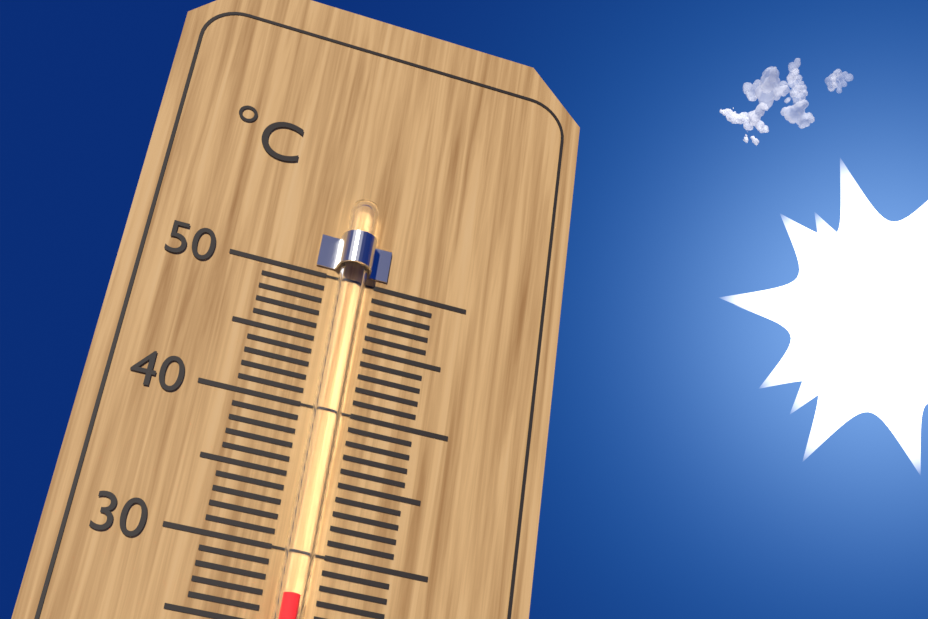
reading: 27 °C
